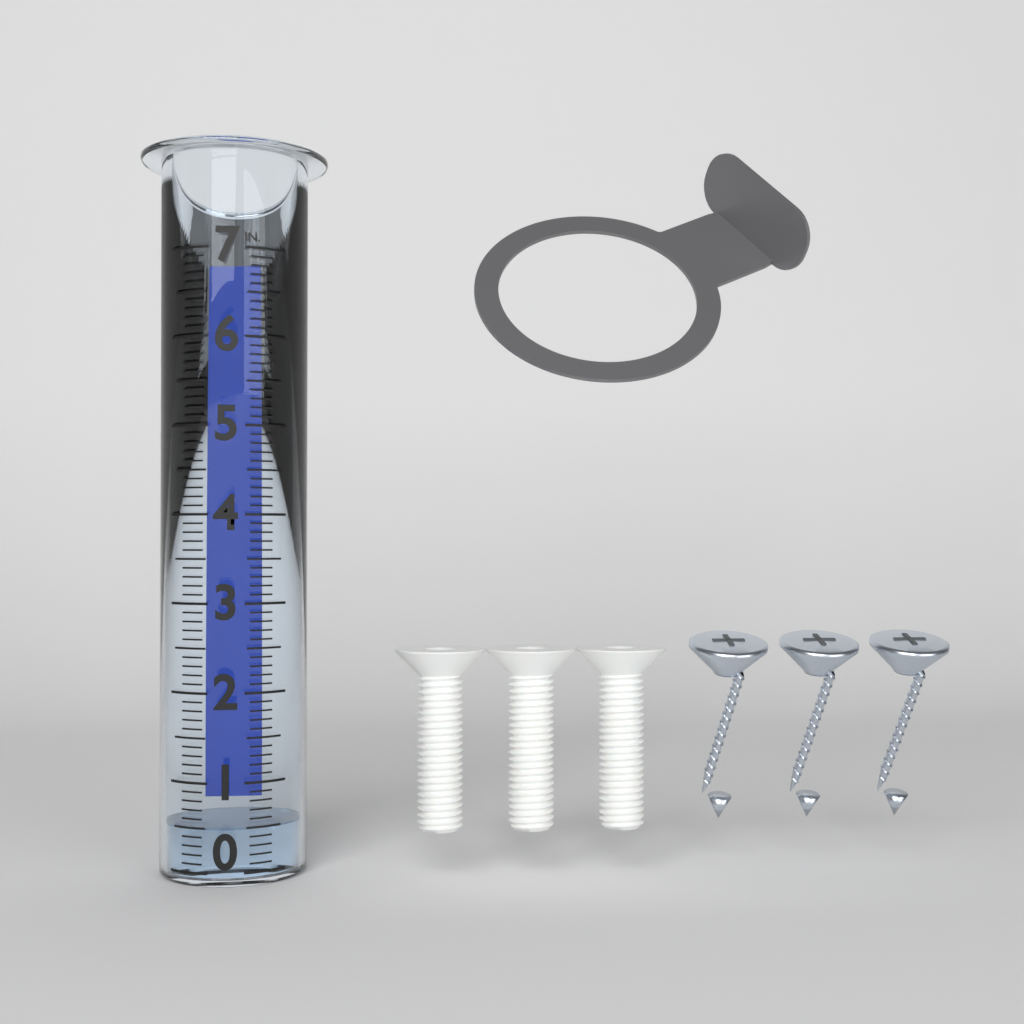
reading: 0.5 in
